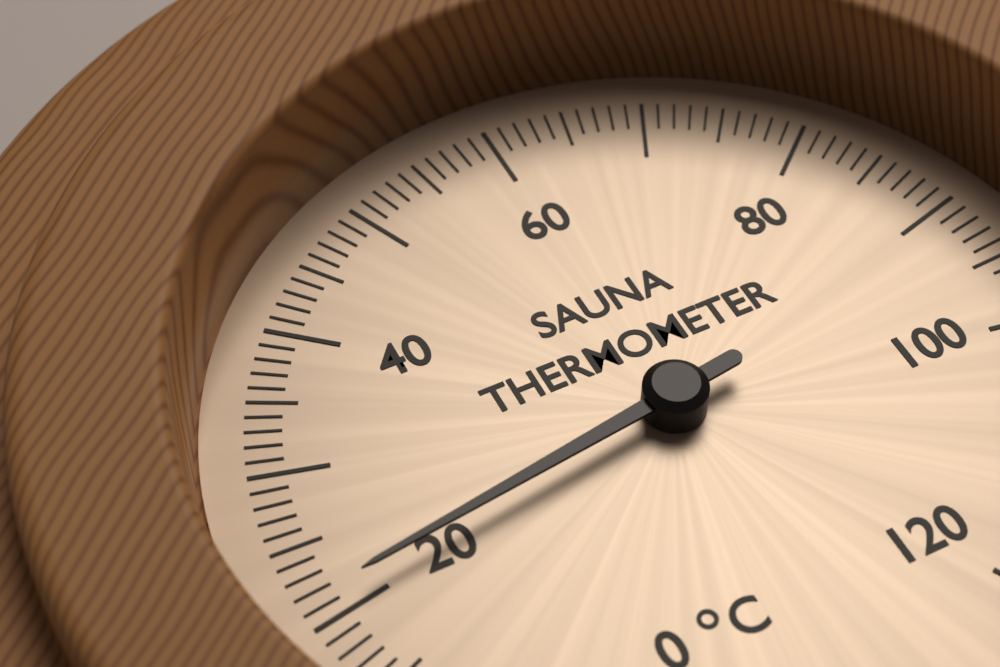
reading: 21 °C
